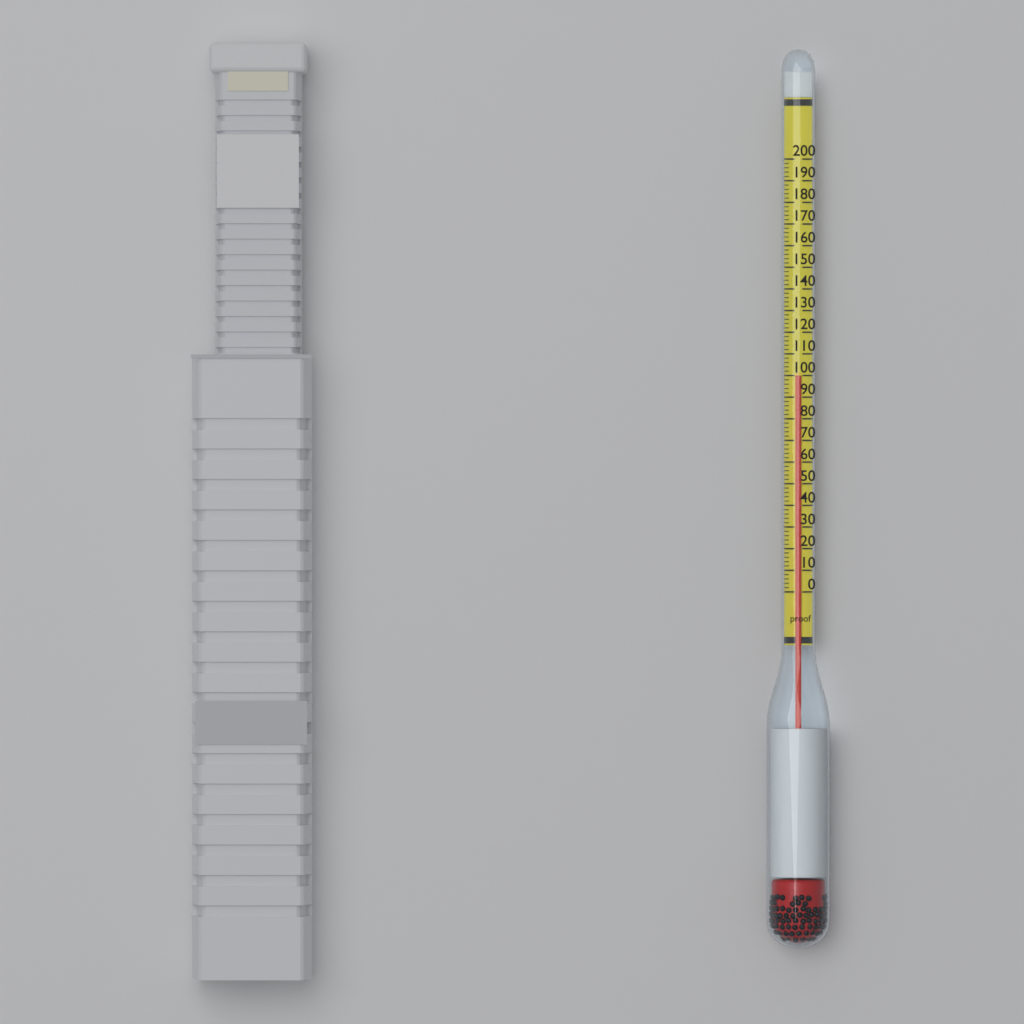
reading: 100 proof
